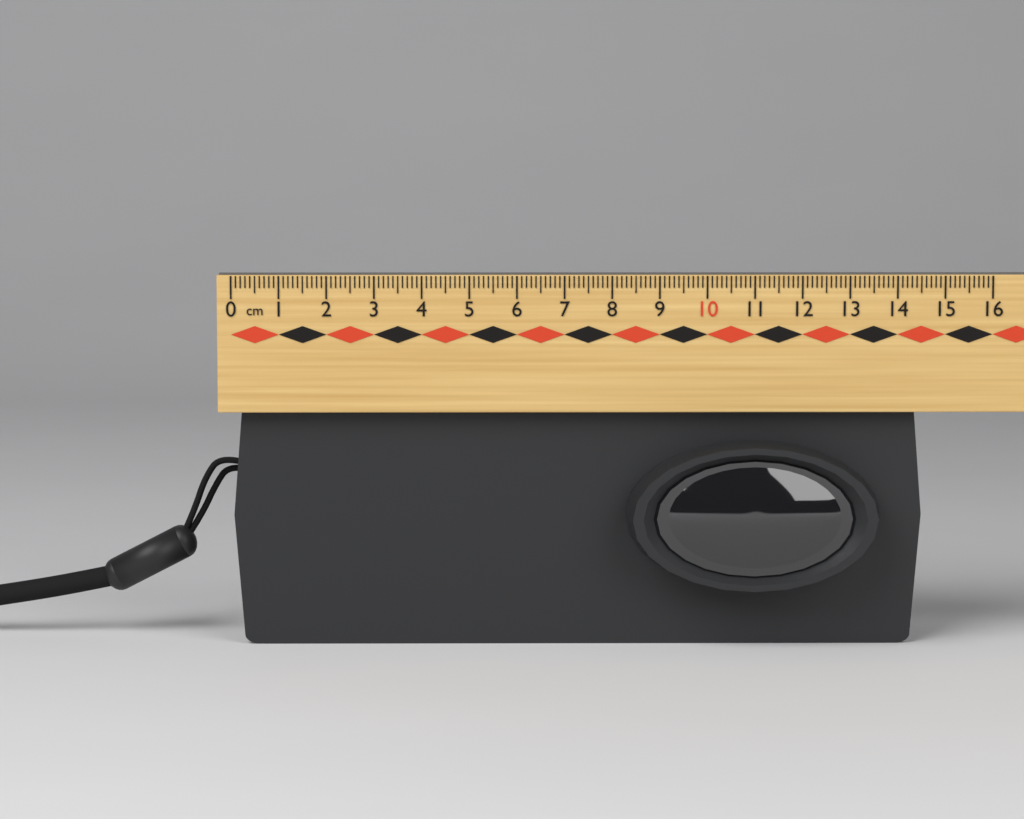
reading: 14.6 cm
